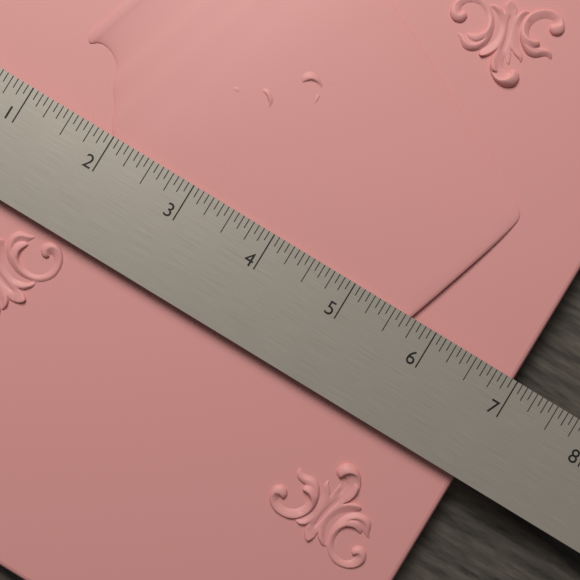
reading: 7.0000 in
